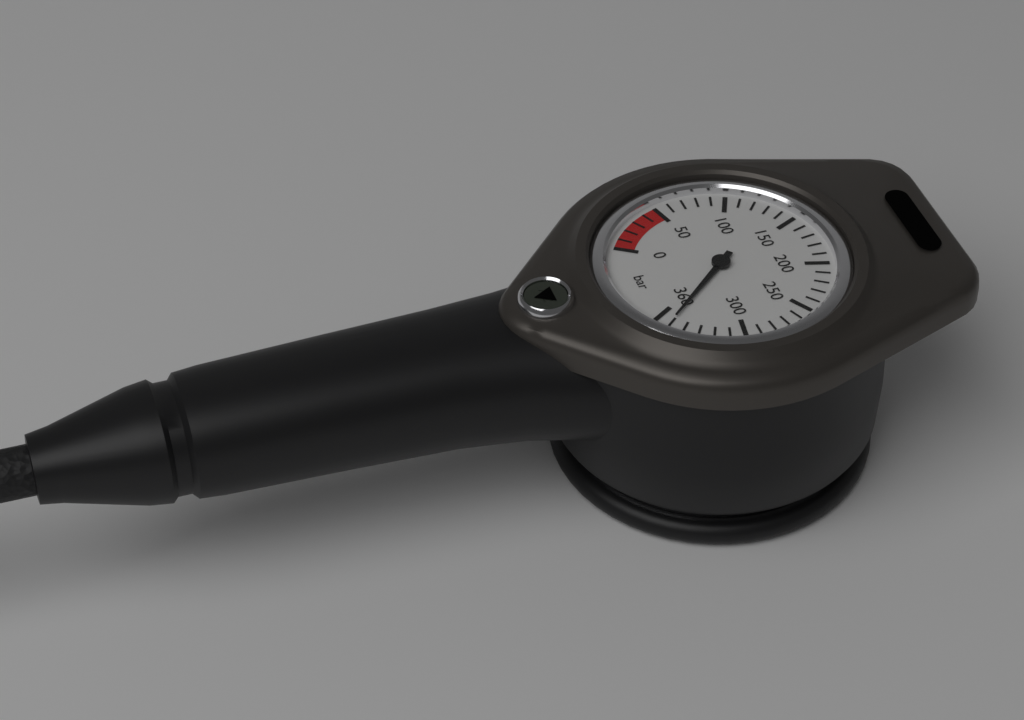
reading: 350 bar
